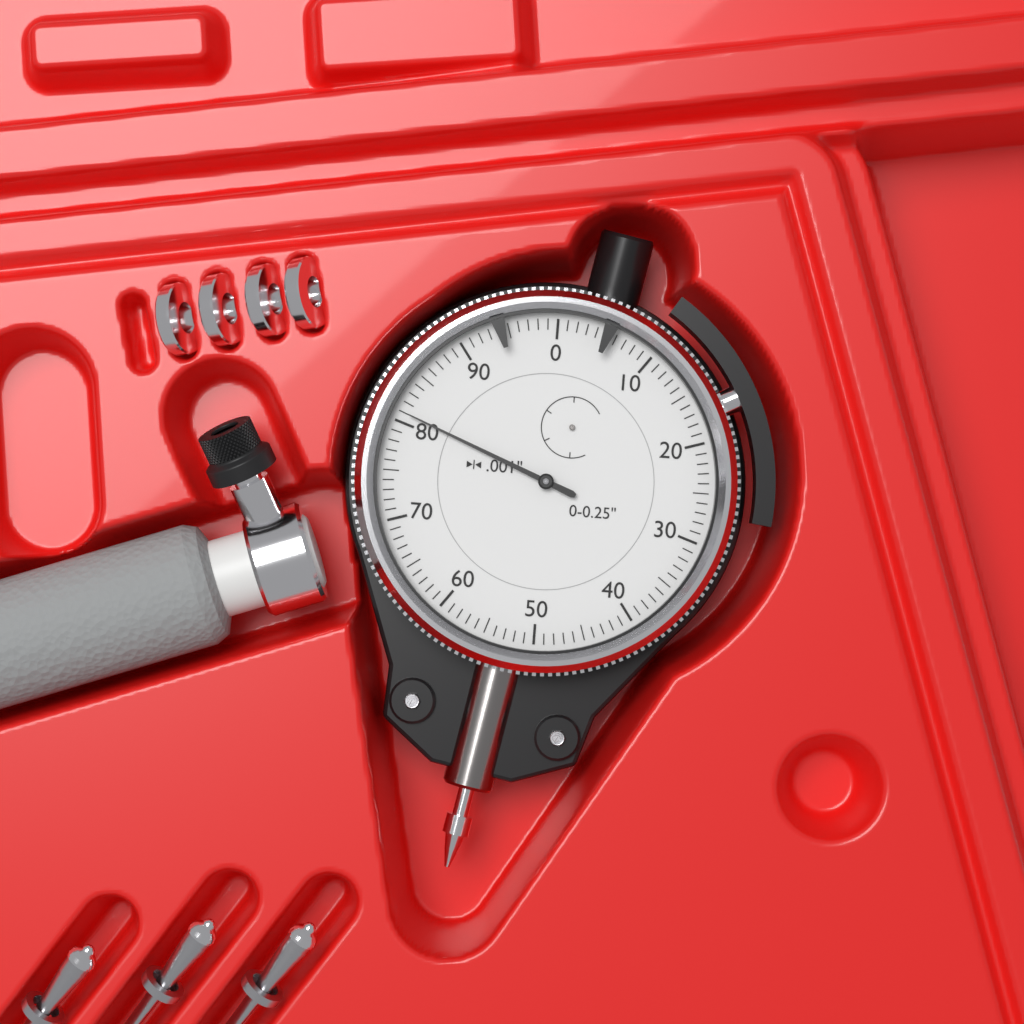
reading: 0.081 in
